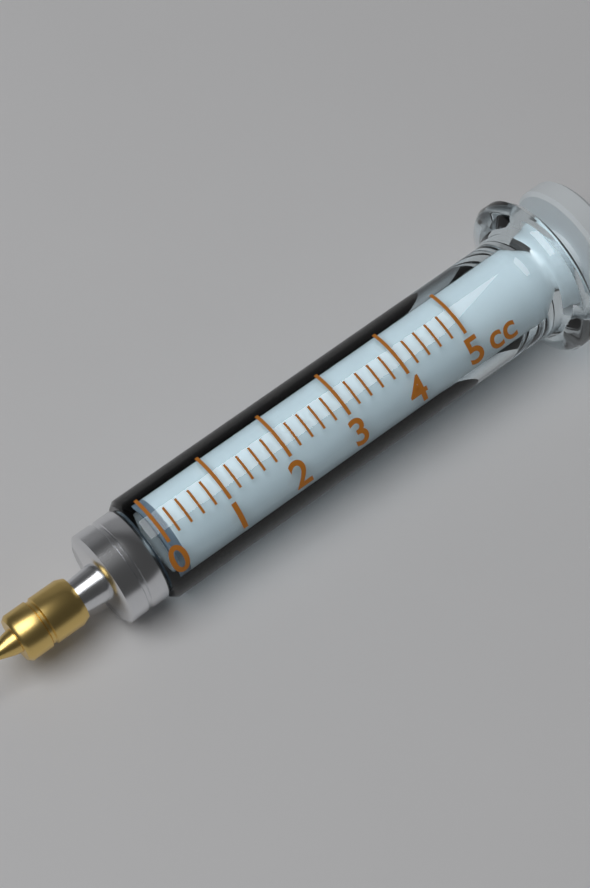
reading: 0.0 cc
